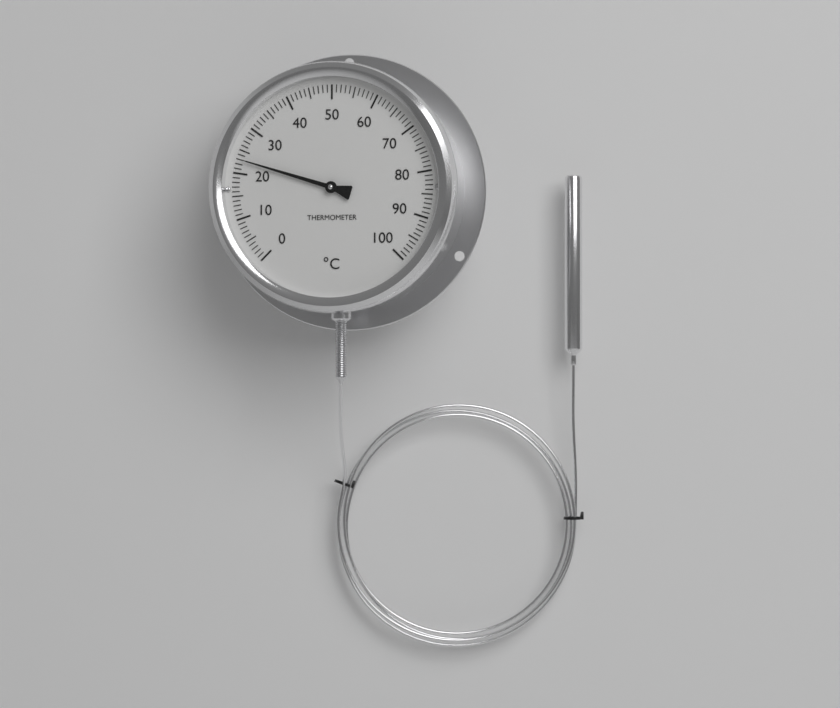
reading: 23 °C
